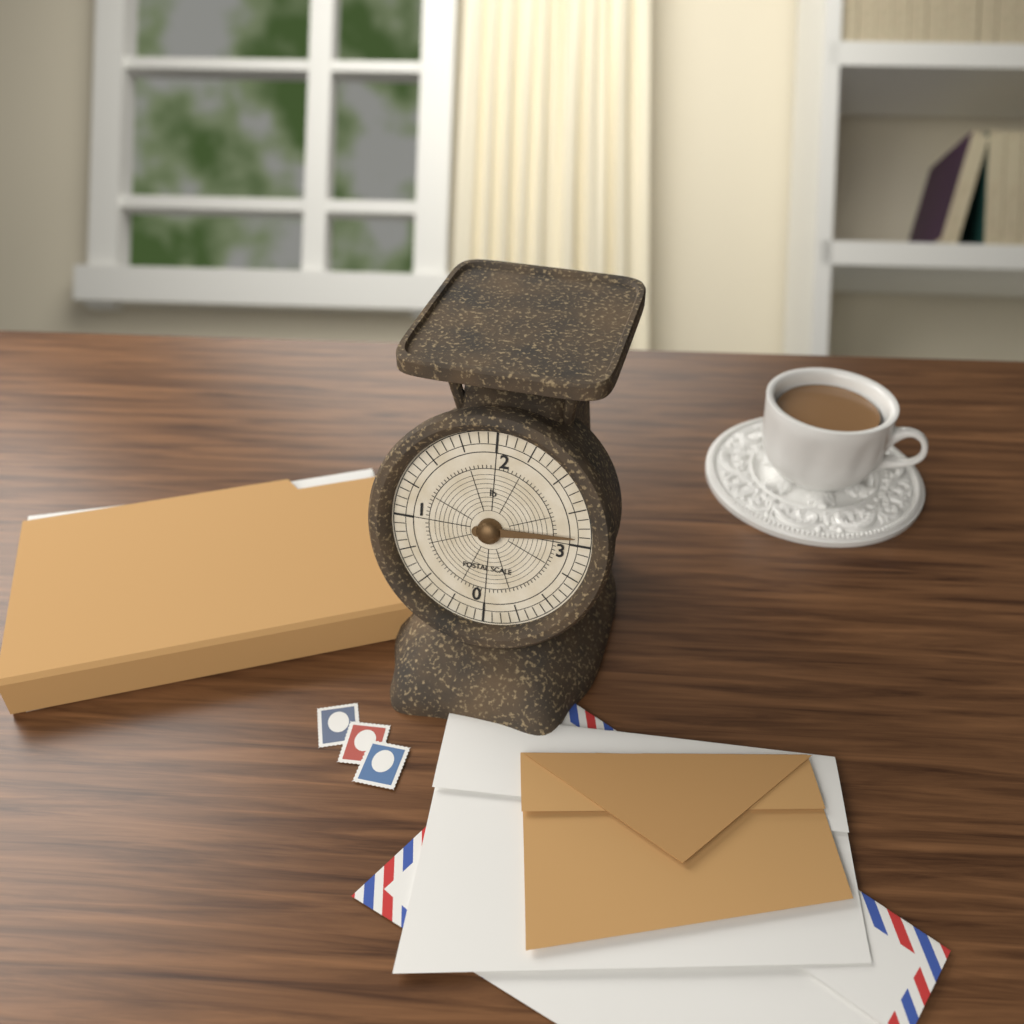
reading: 2.9375 lb
